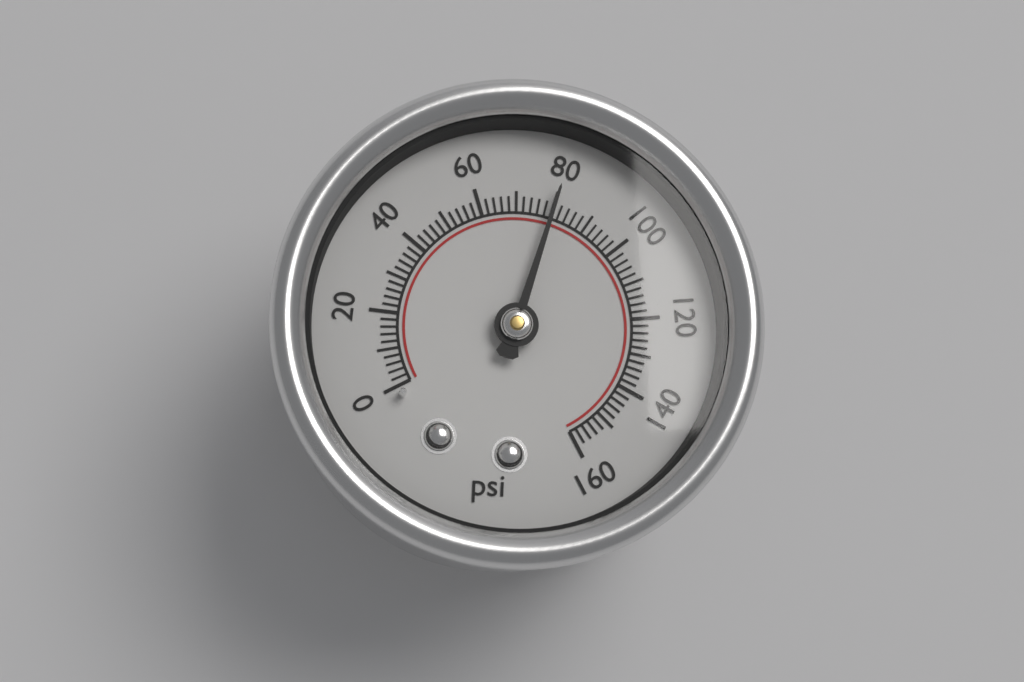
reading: 80 psi
